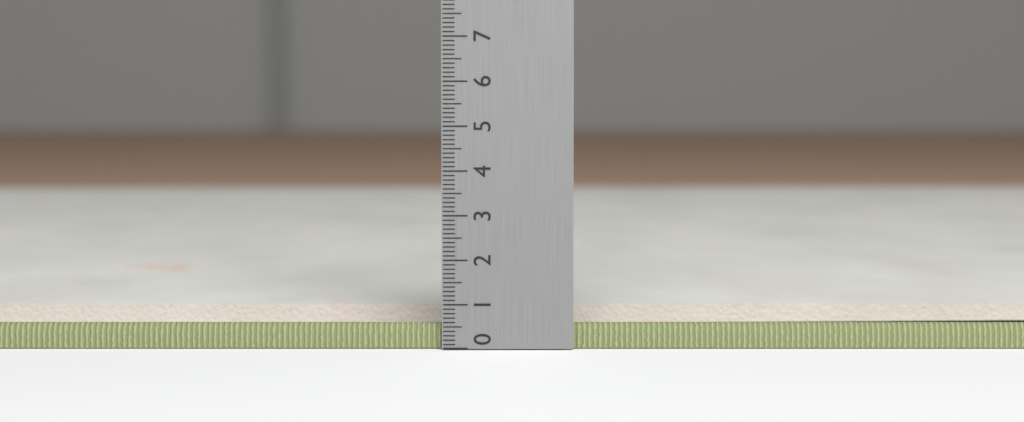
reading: 0.6 (no unit)
